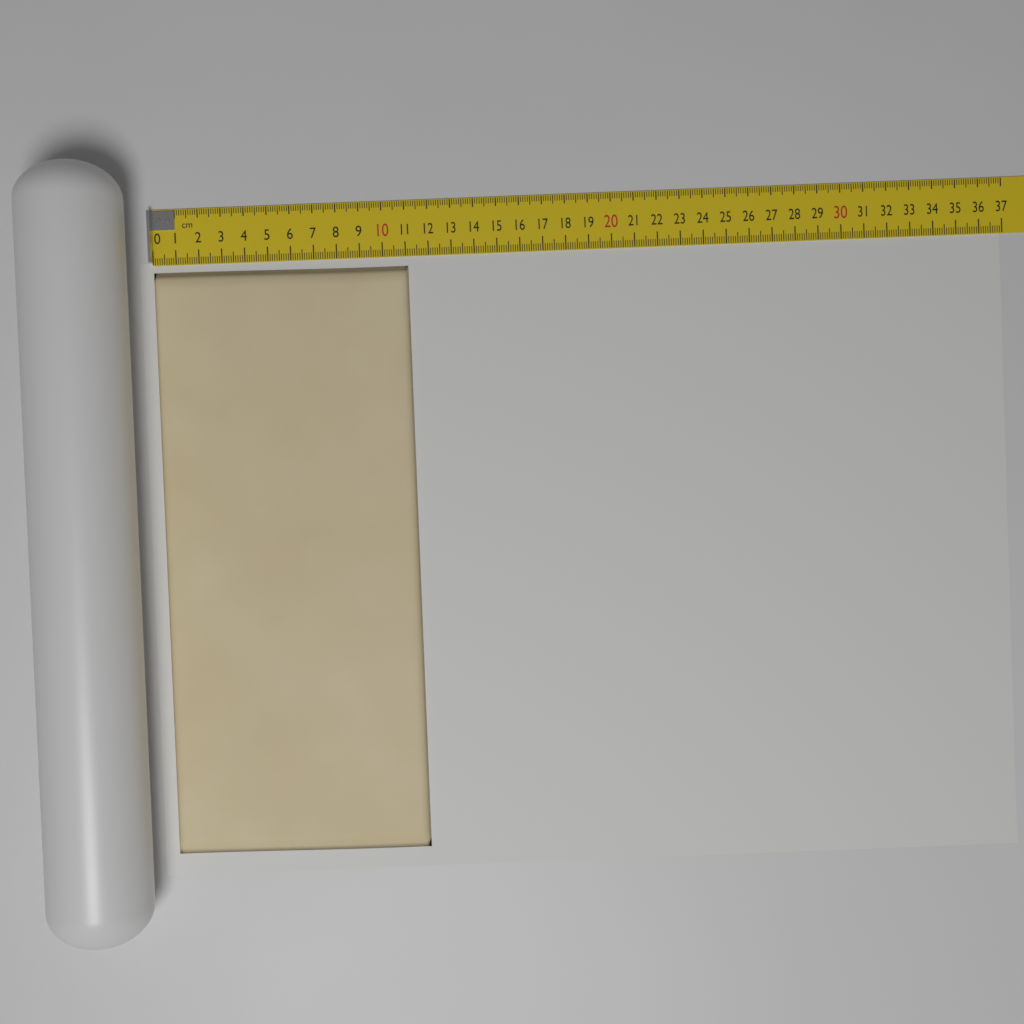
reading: 11.1 cm
